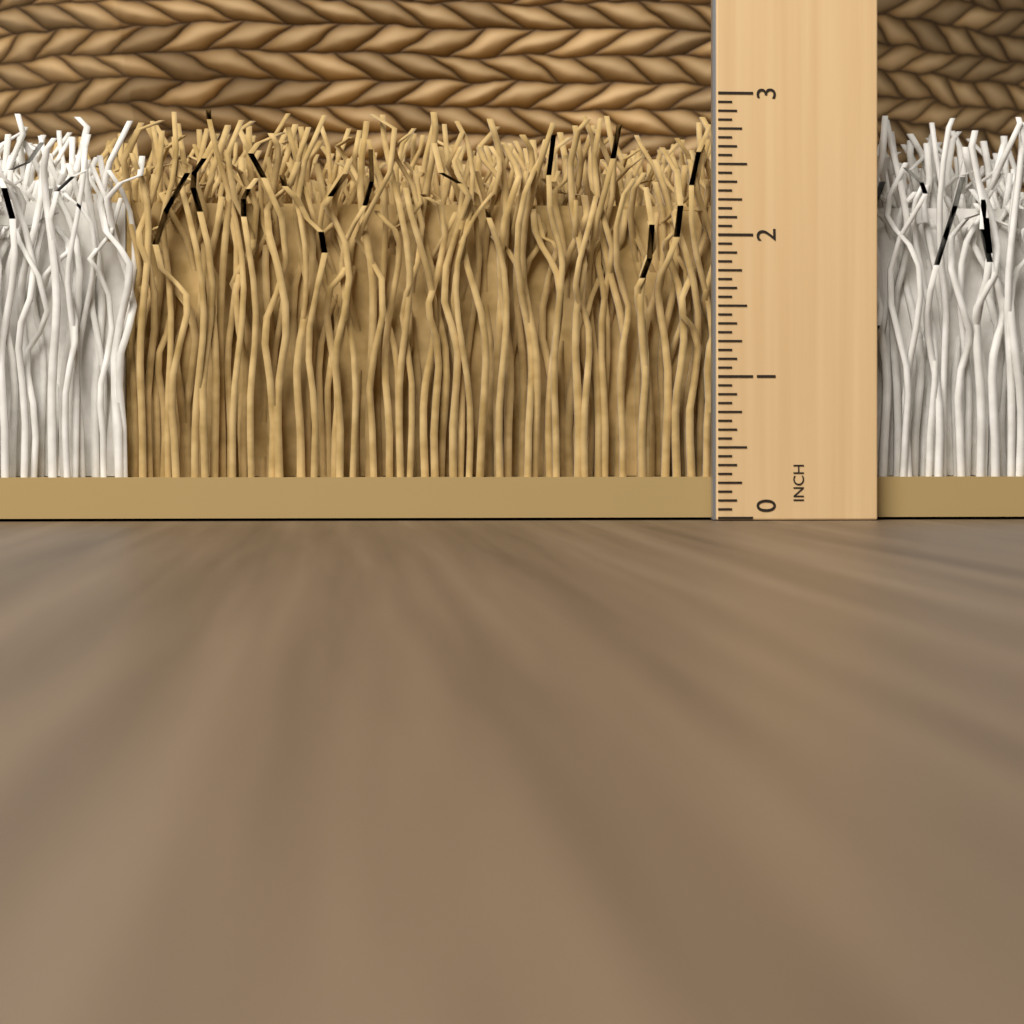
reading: 2.8750 in
